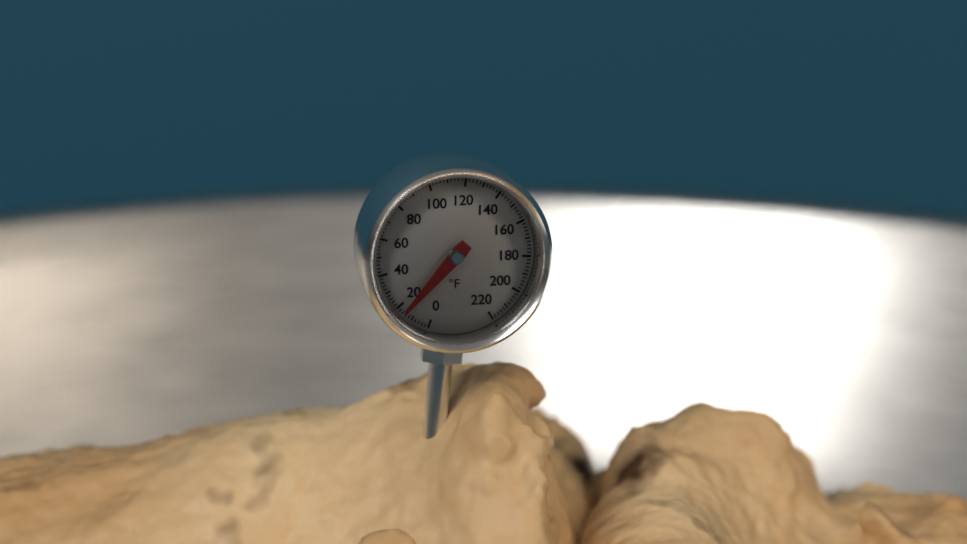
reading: 16 °F
